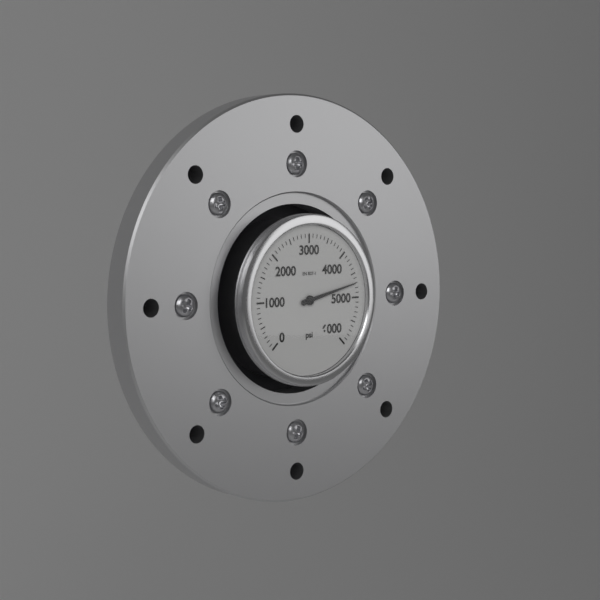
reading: 4700 psi
